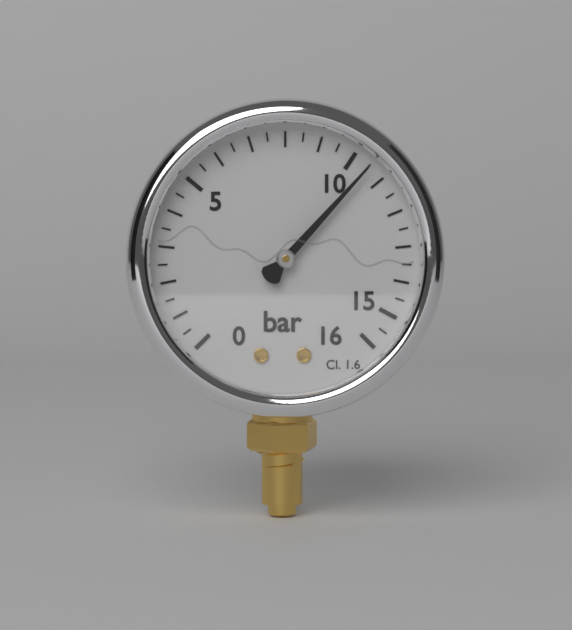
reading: 10.5 bar
